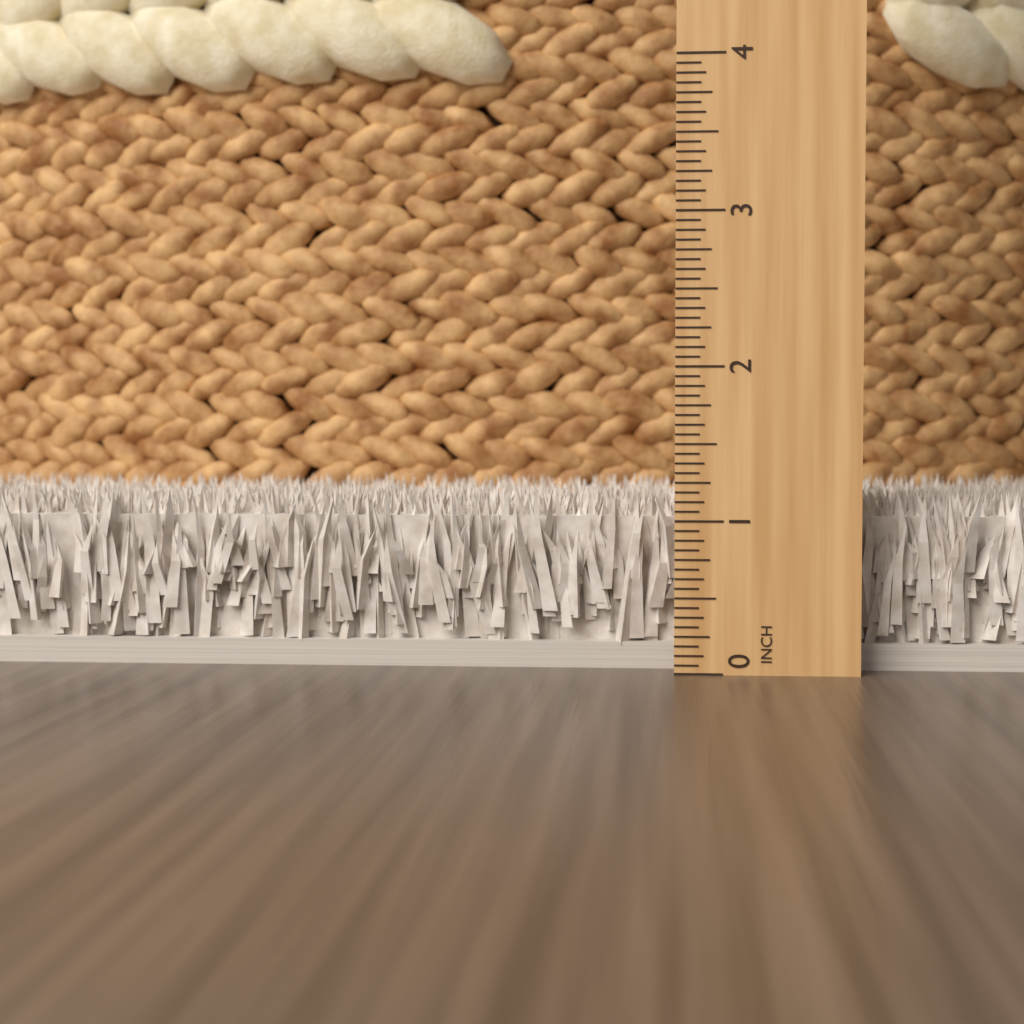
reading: 1.1875 in
